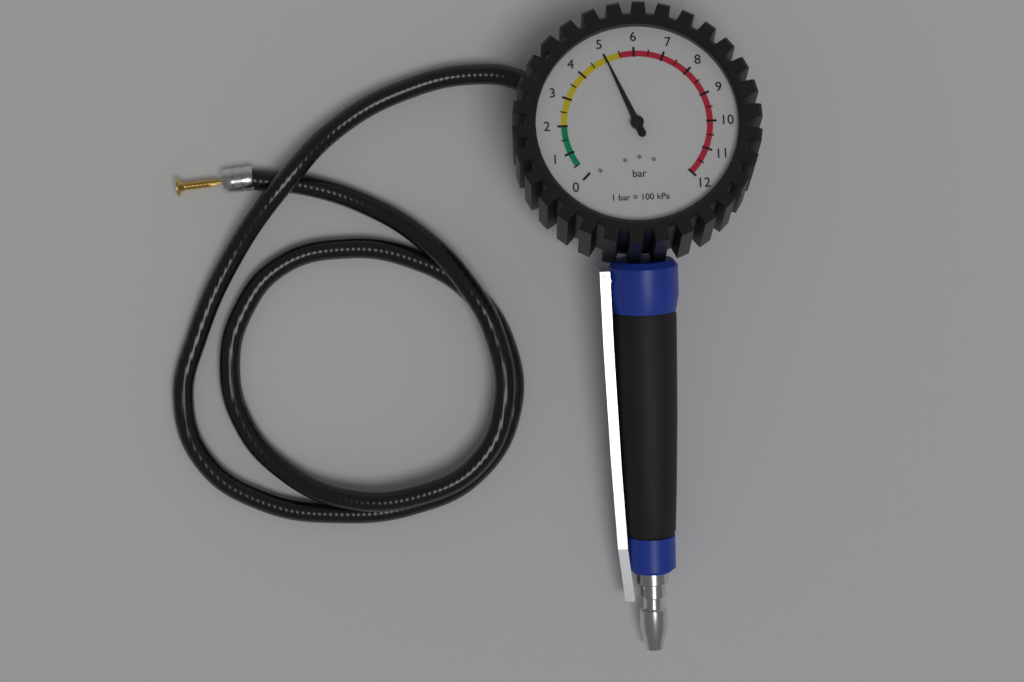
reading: 5.0 bar
